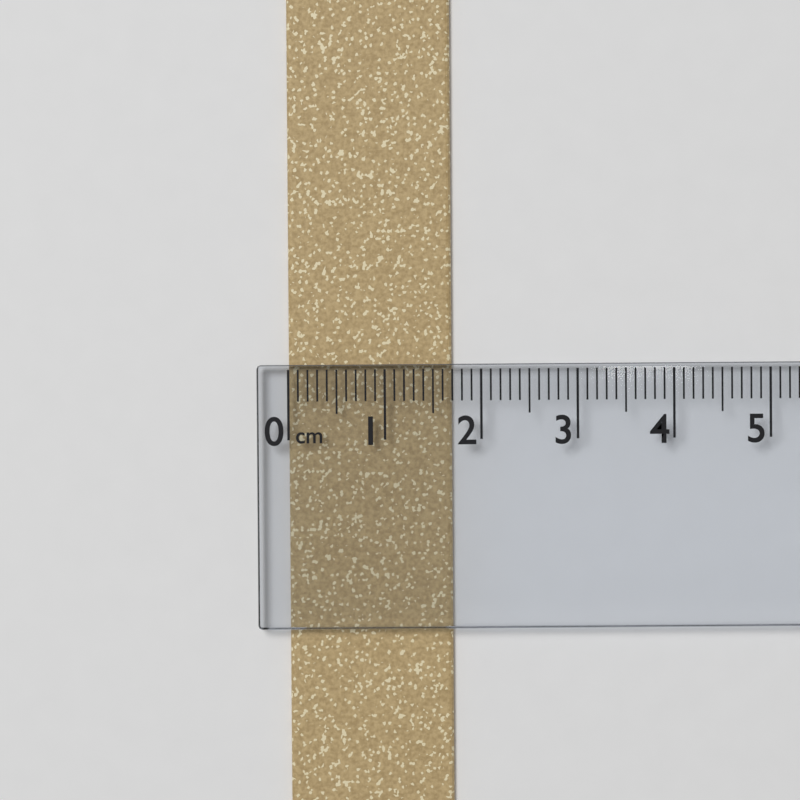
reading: 1.7 cm
